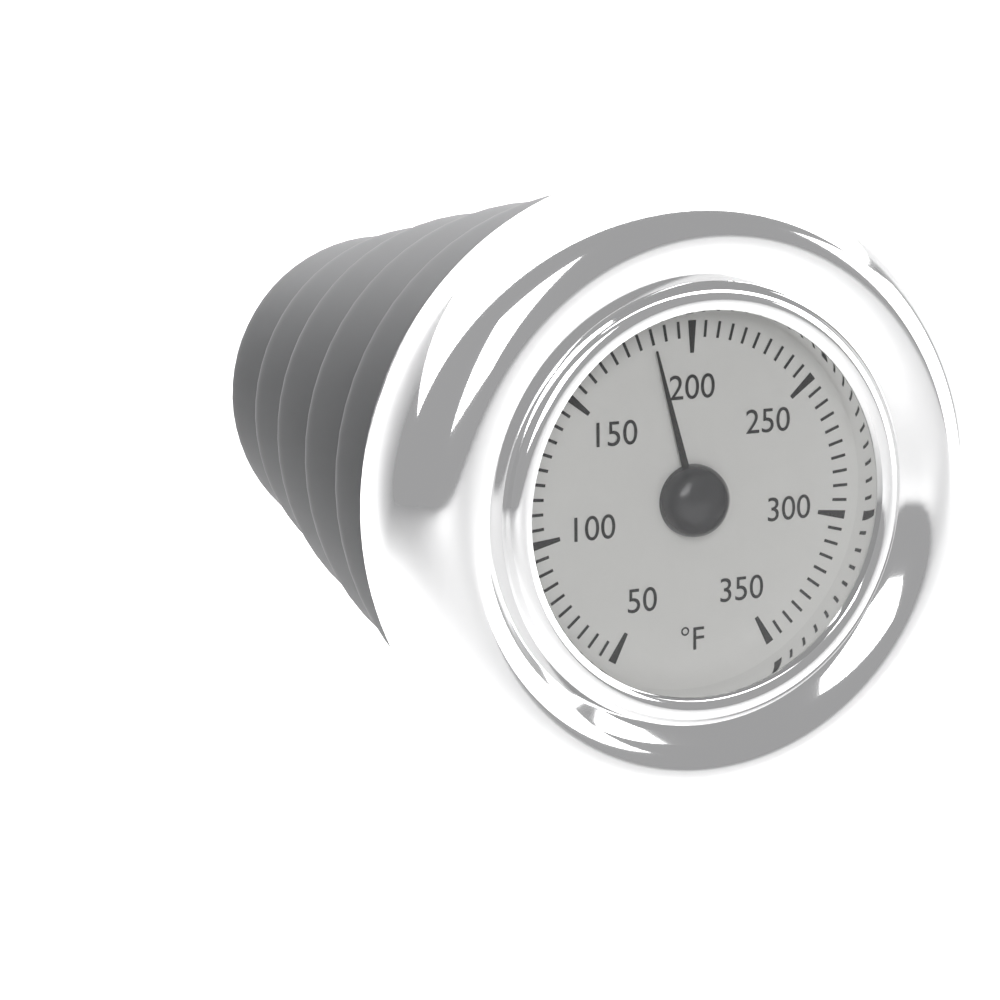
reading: 185 °F
